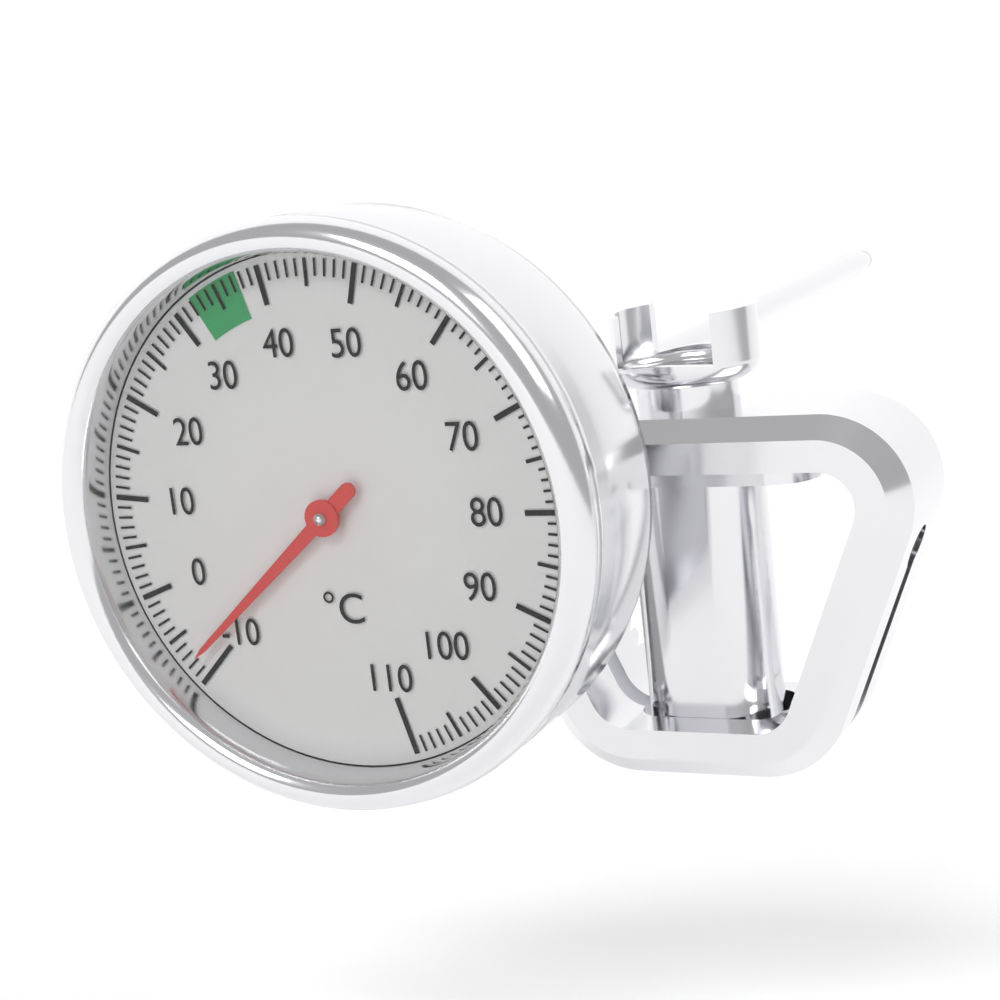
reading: -8 °C
